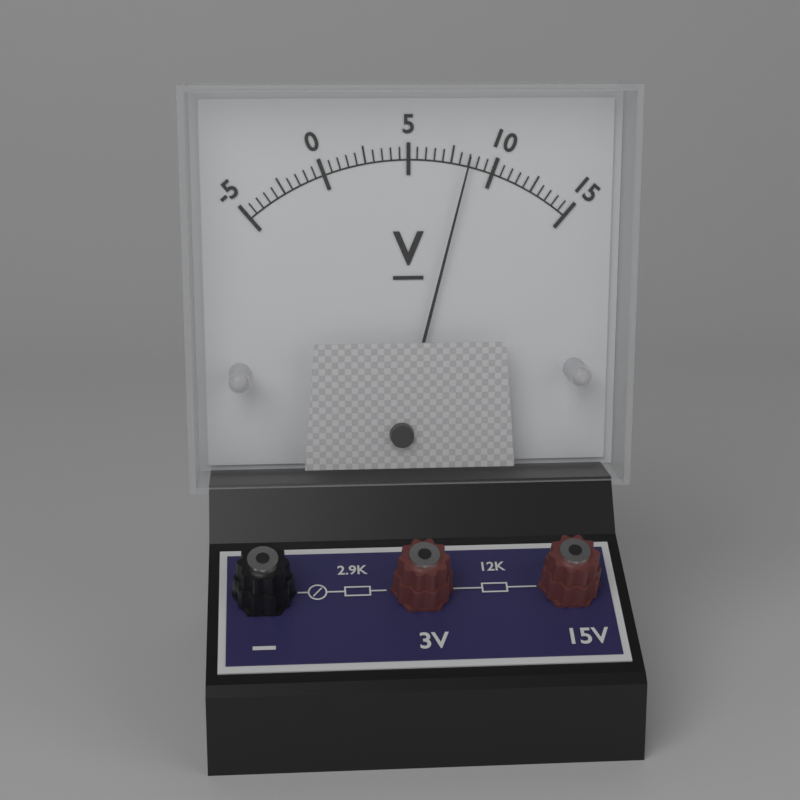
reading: 8.5 V
